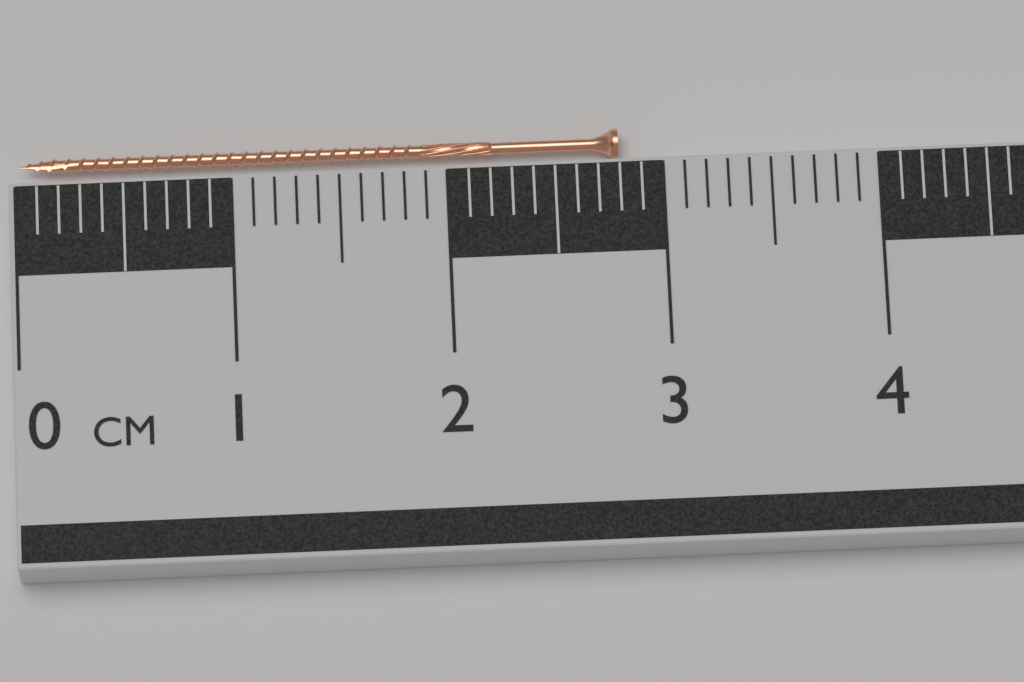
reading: 2.8 cm
